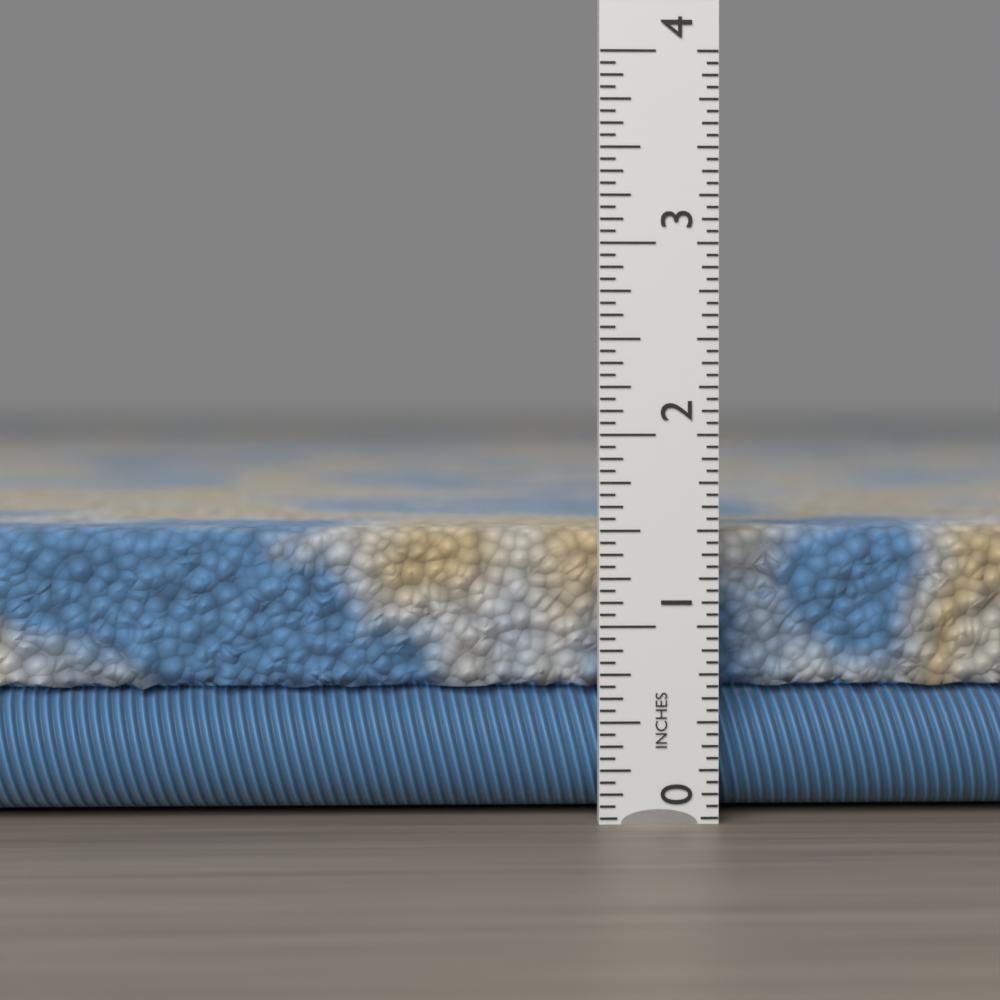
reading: 1.5000 in
